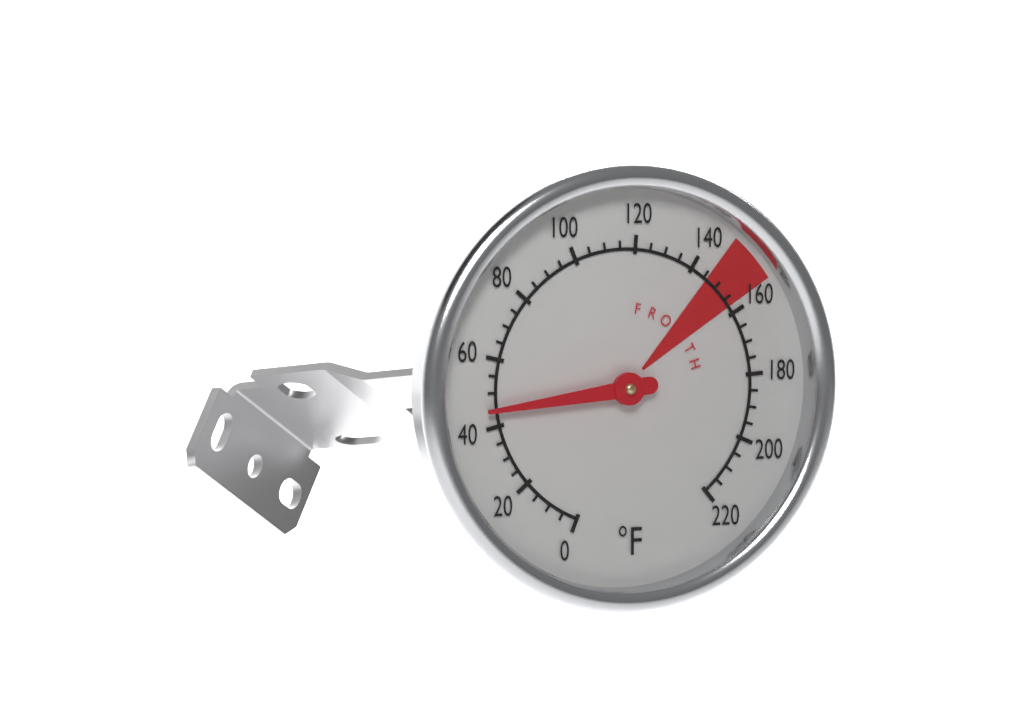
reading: 45 °F
